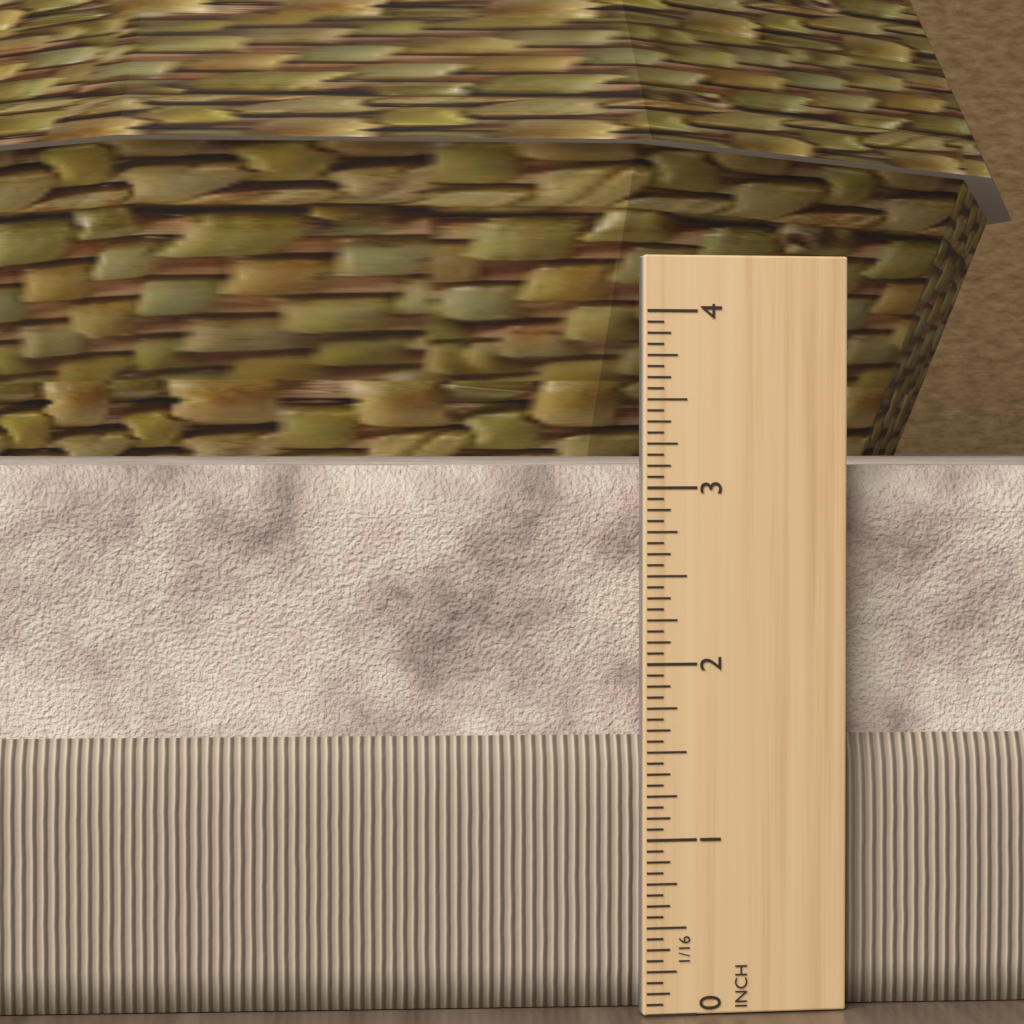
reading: 3.1250 in
